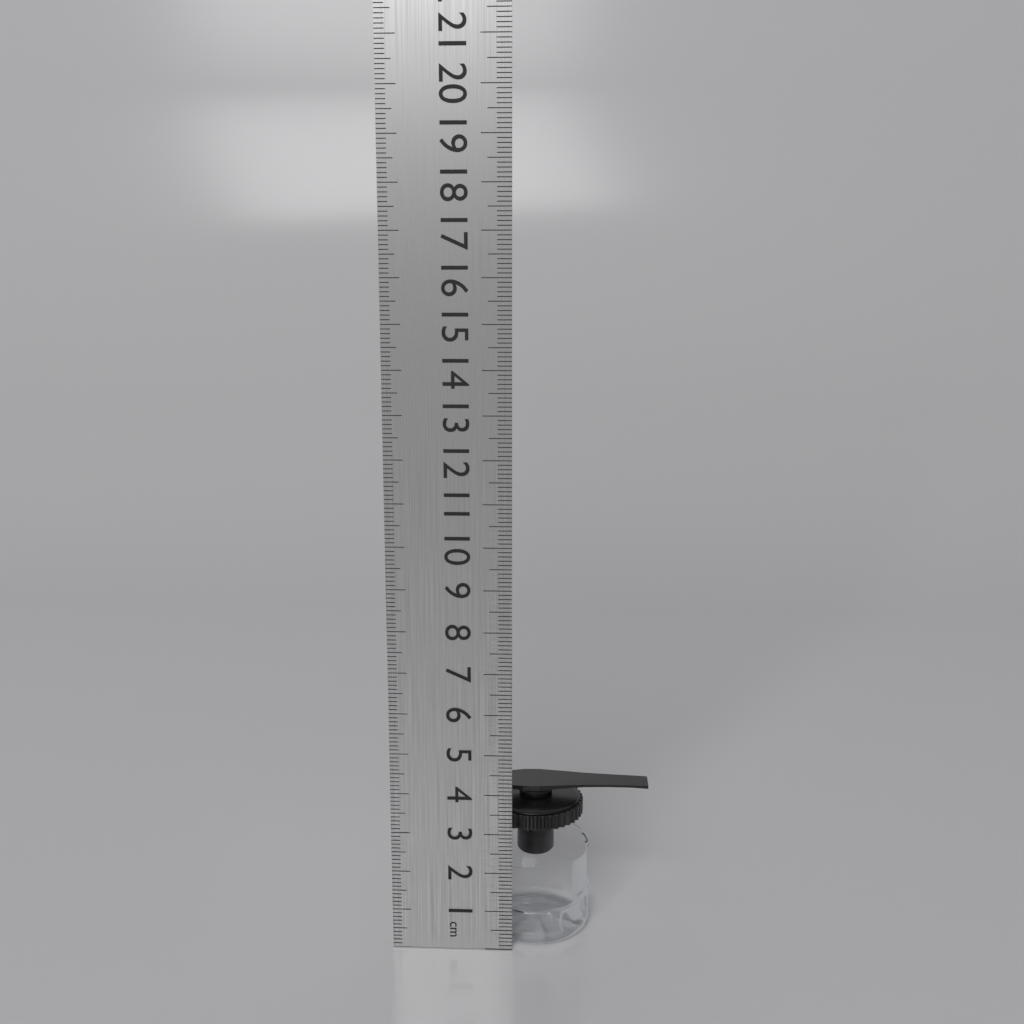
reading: 3.8 cm
